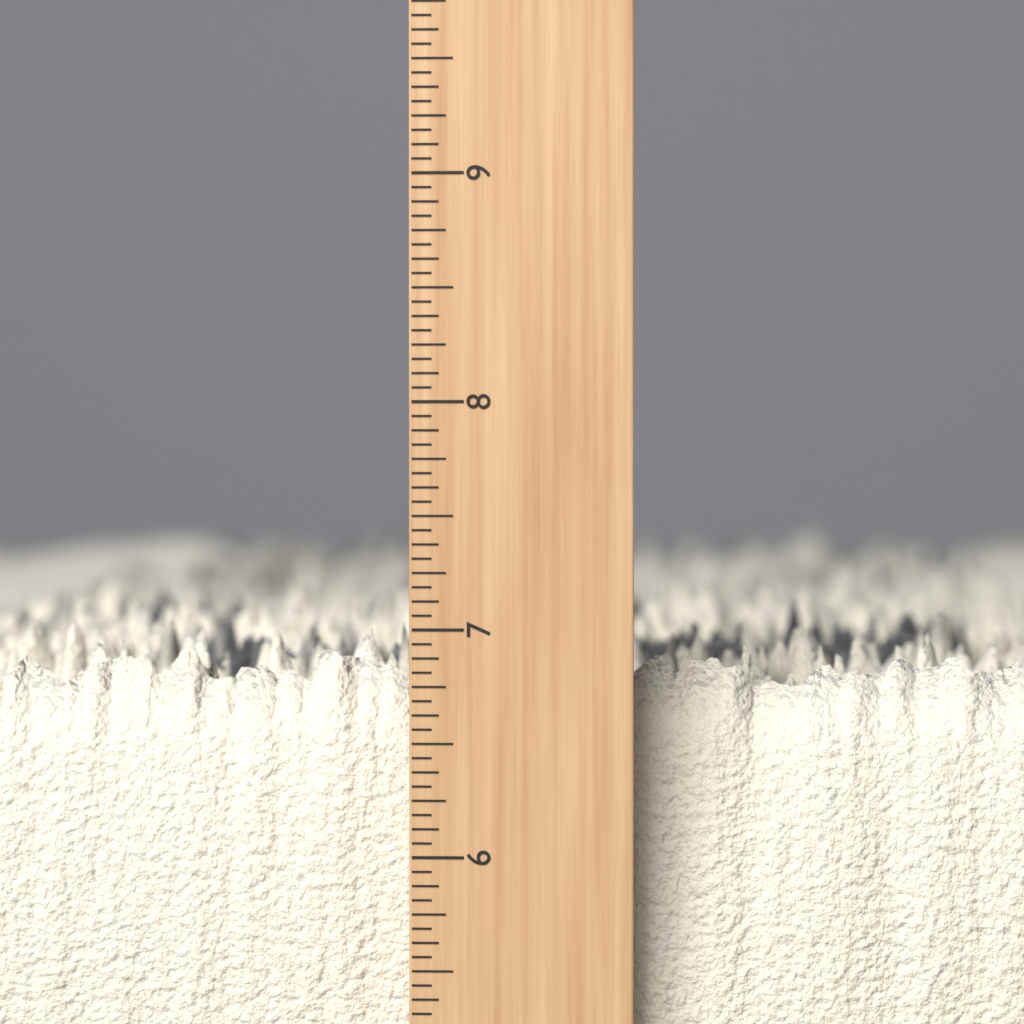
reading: 7.0000 inch
